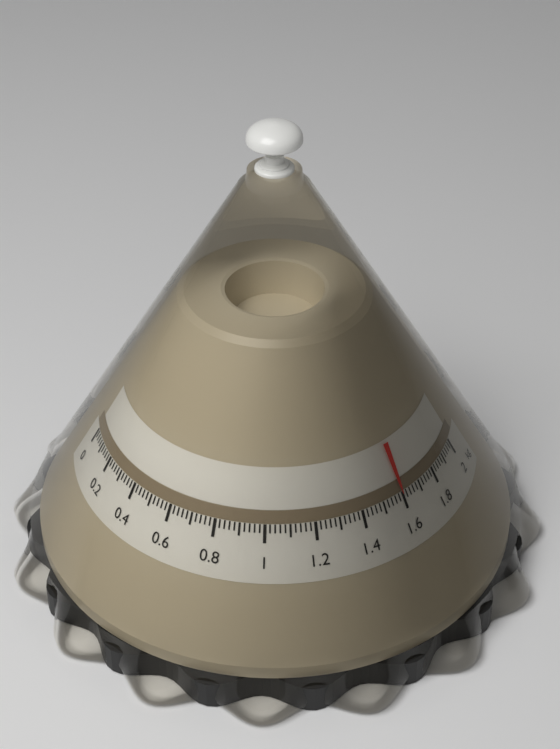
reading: 1.60 kg
